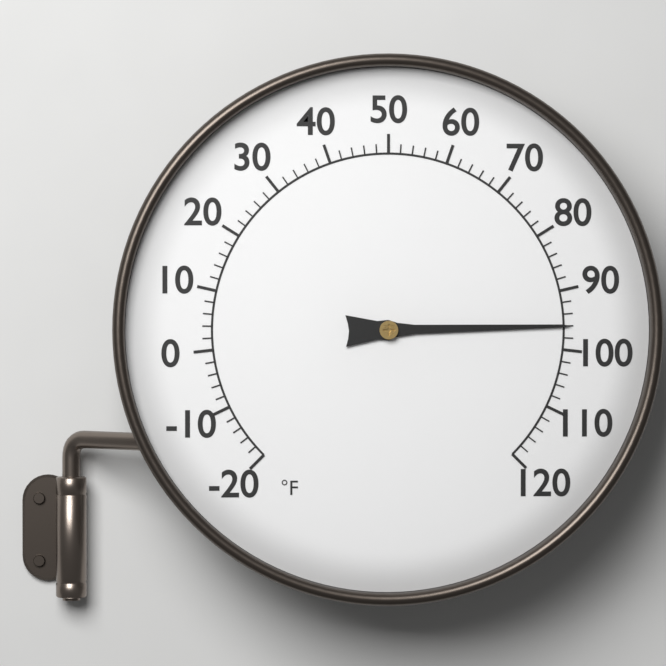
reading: 96 °F
